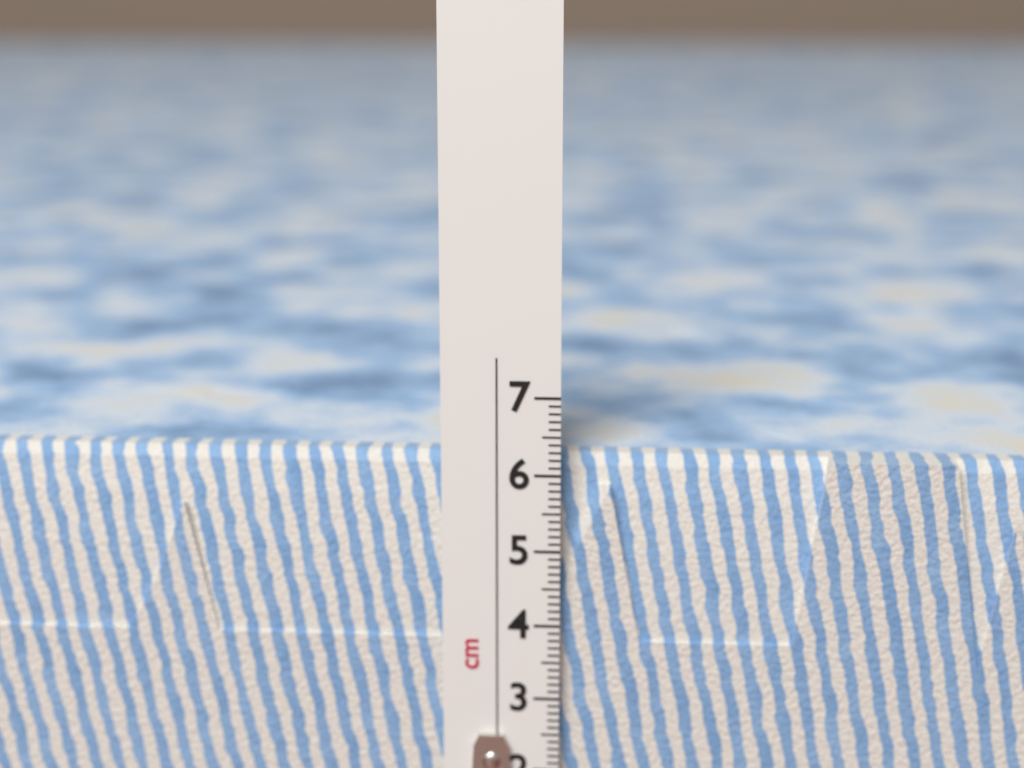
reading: 6.2 cm
